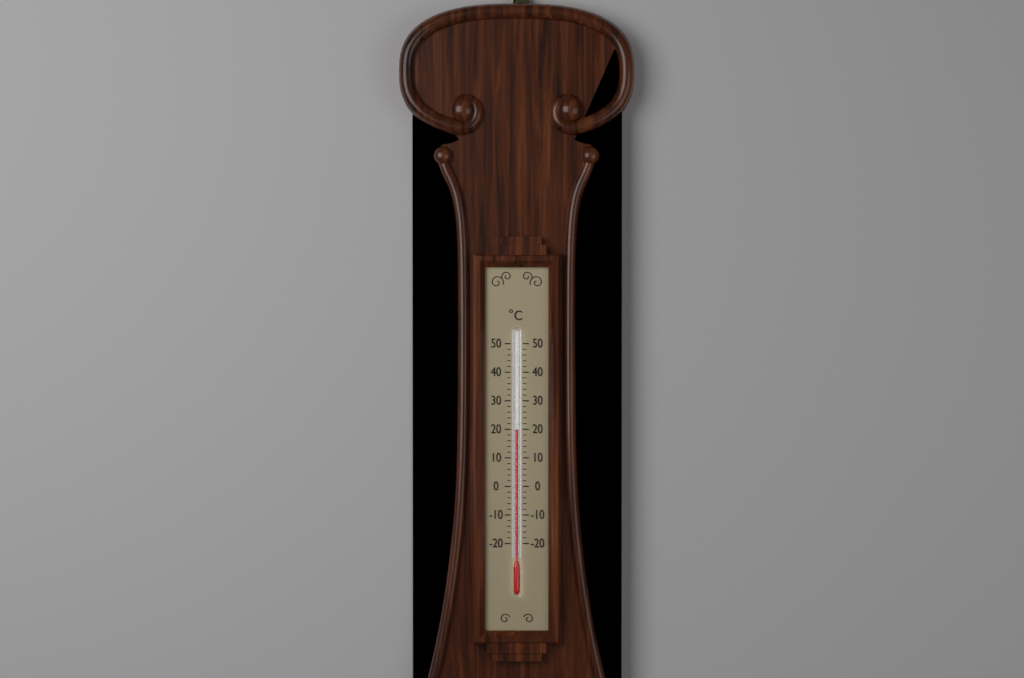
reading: 20 °C
